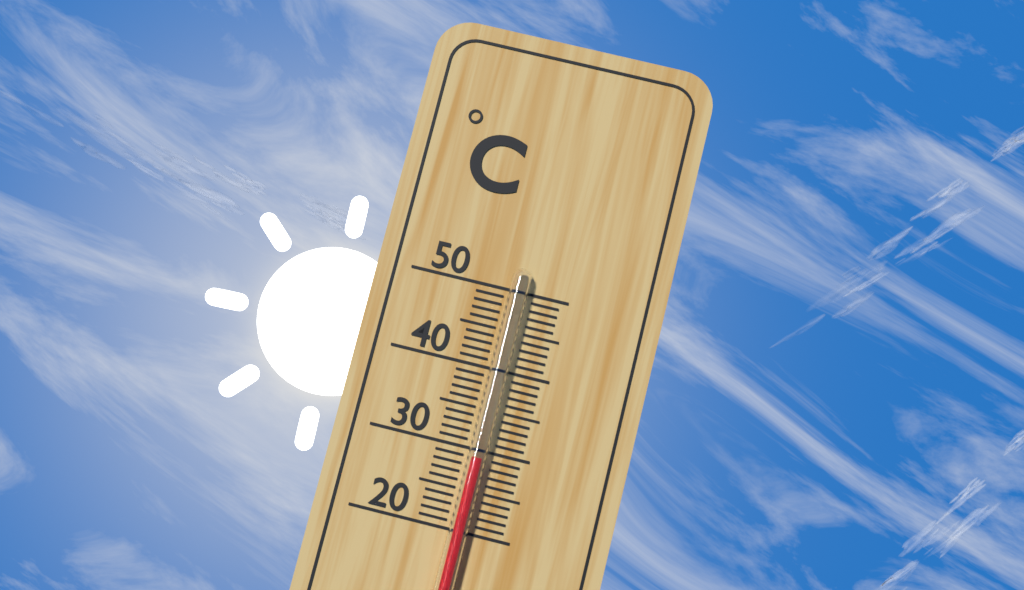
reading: 29 °C
